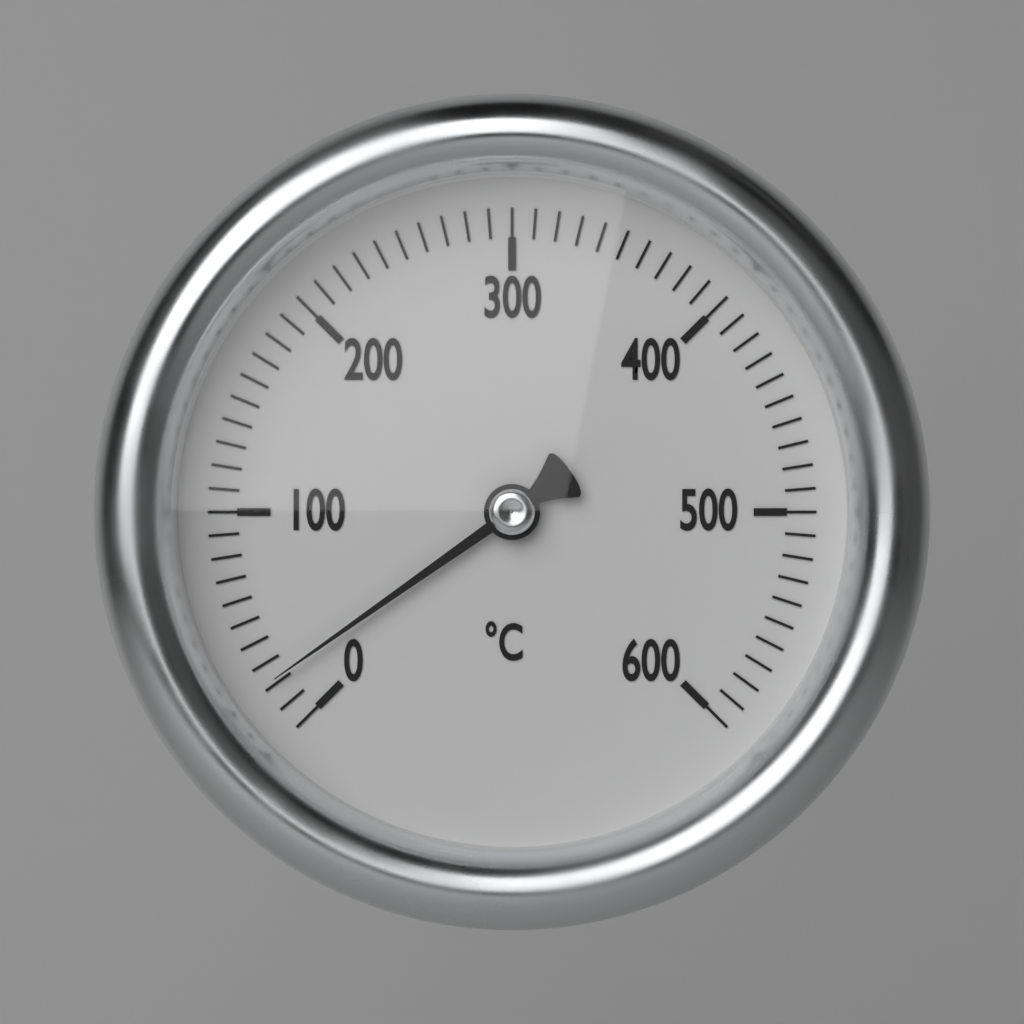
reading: 22 °C
